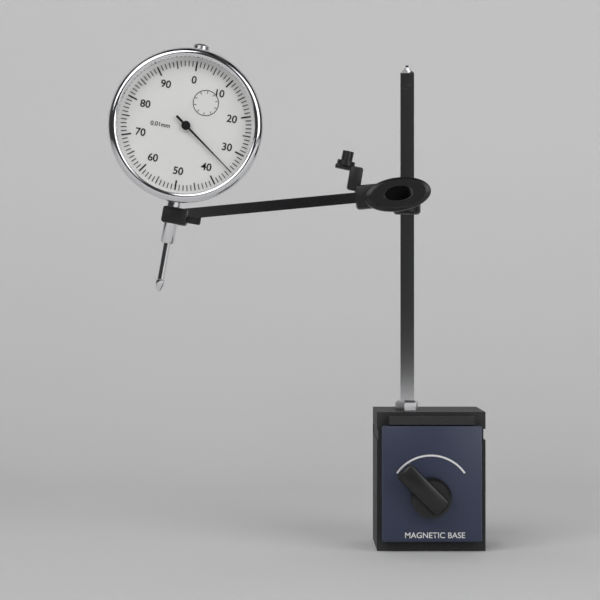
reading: 0.35 mm
